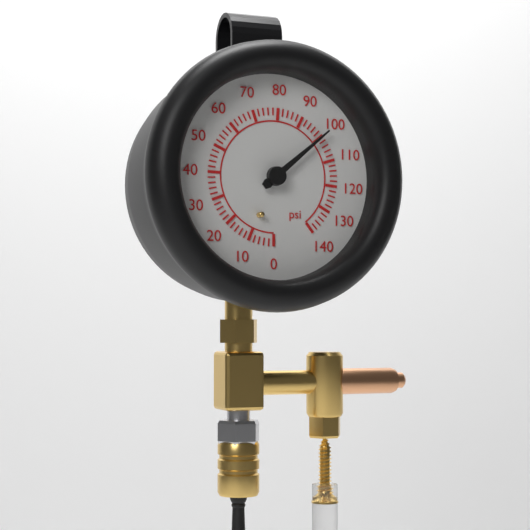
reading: 100 psi
